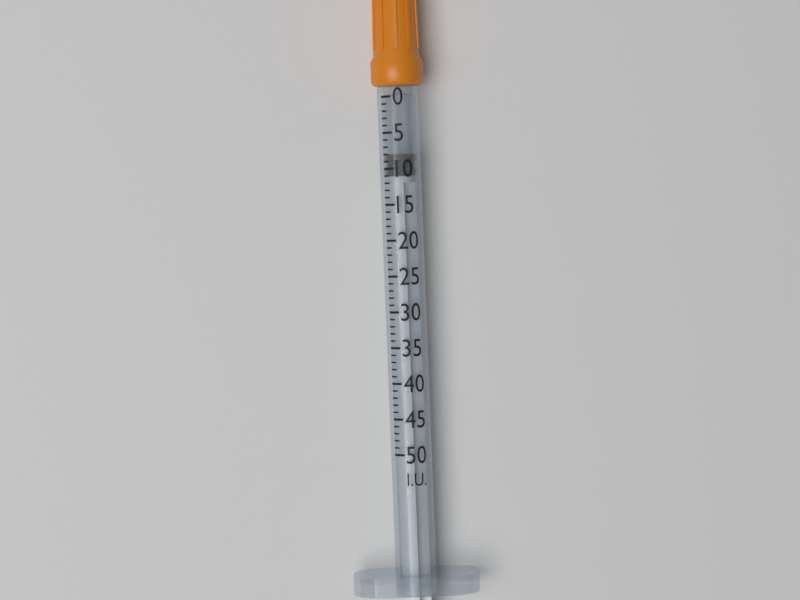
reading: 8 I.U.
